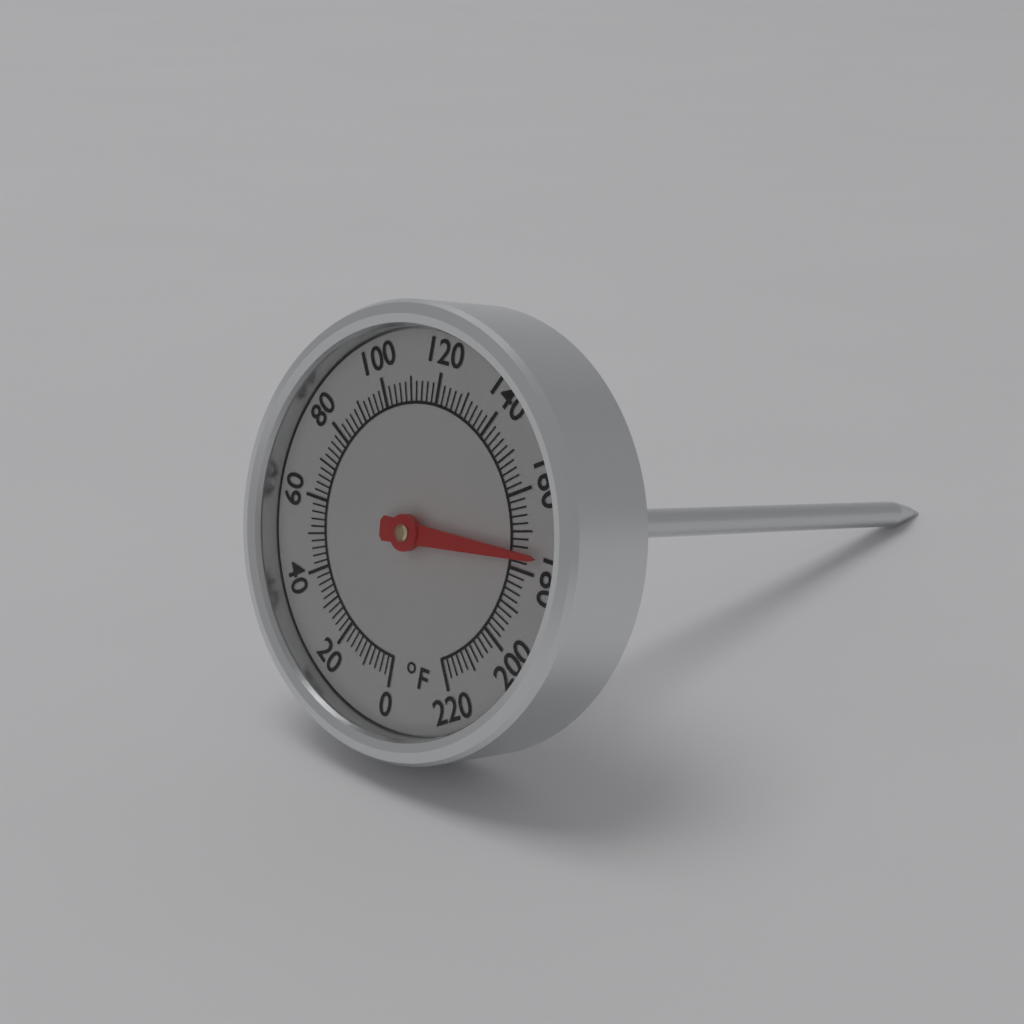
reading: 176 °F
